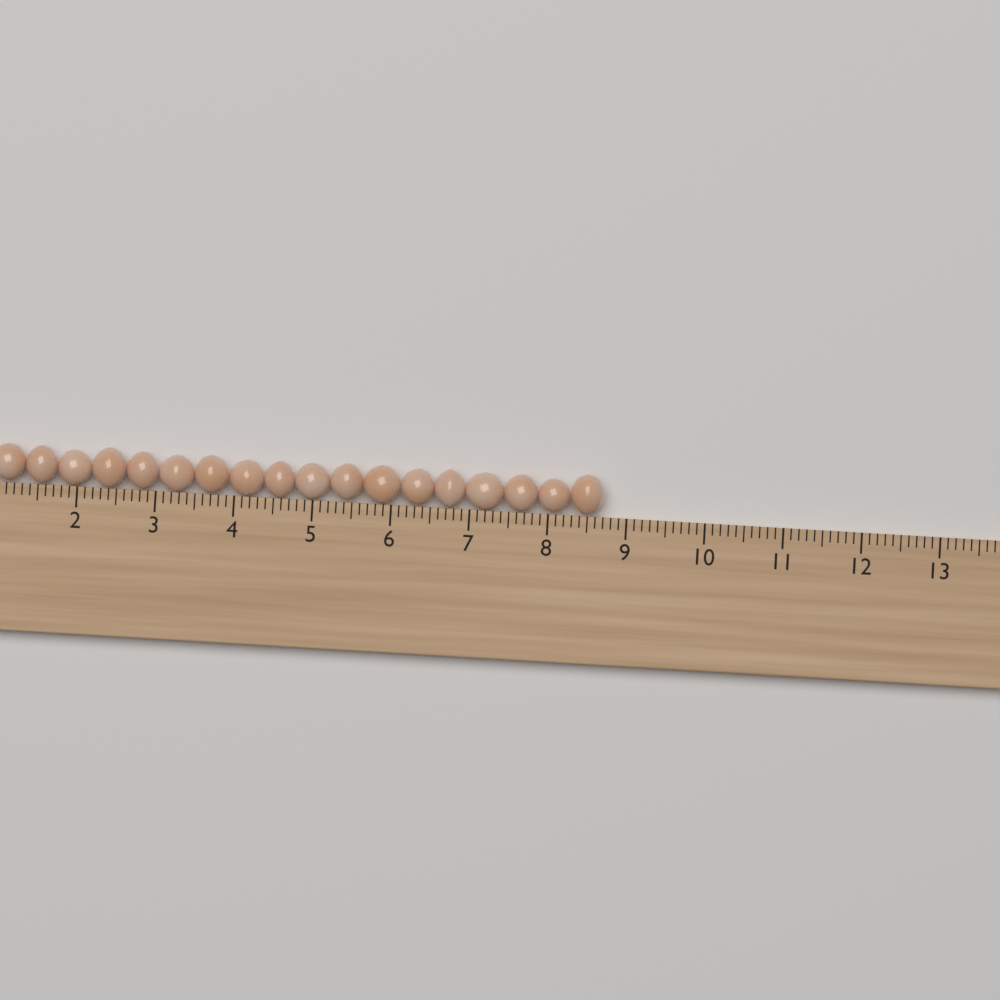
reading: 8.7 cm
